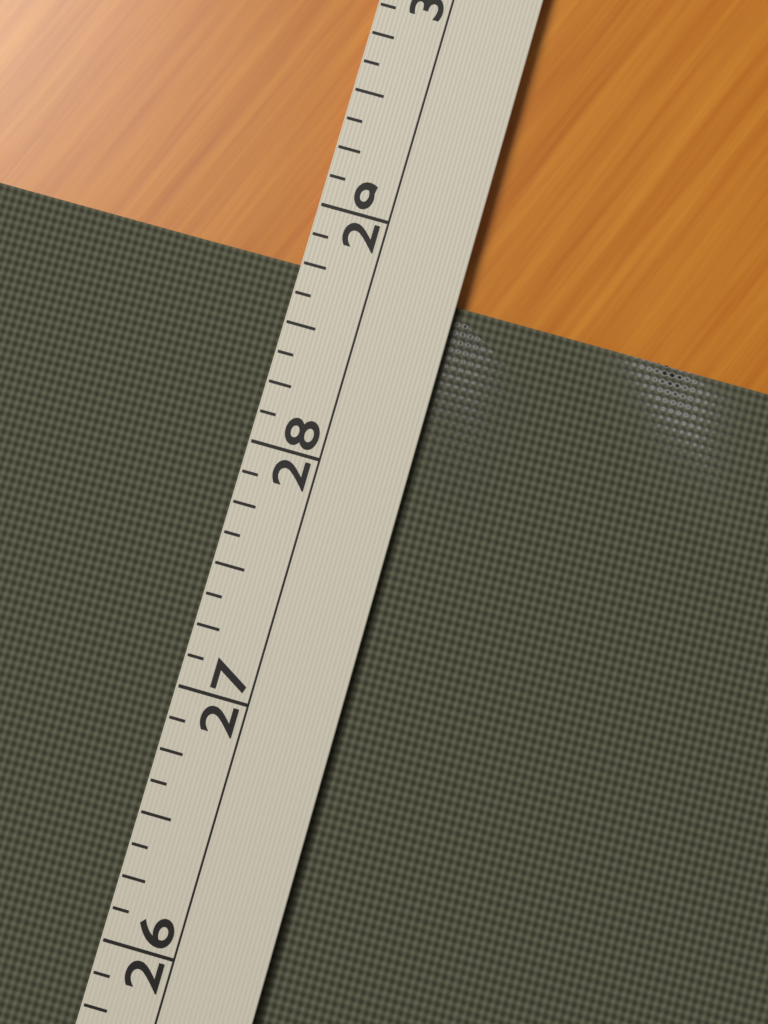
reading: 28.750 (no unit)
